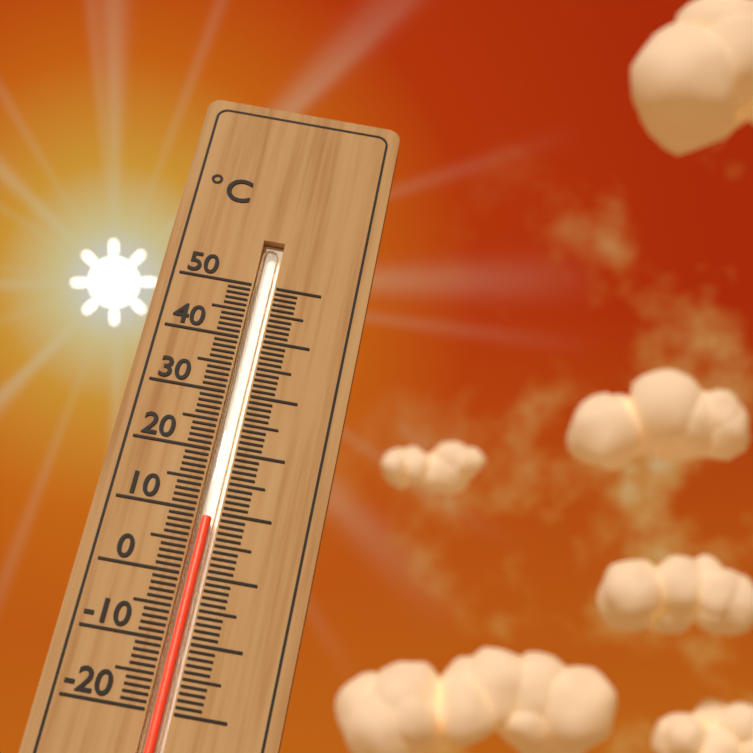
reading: 9 °C
